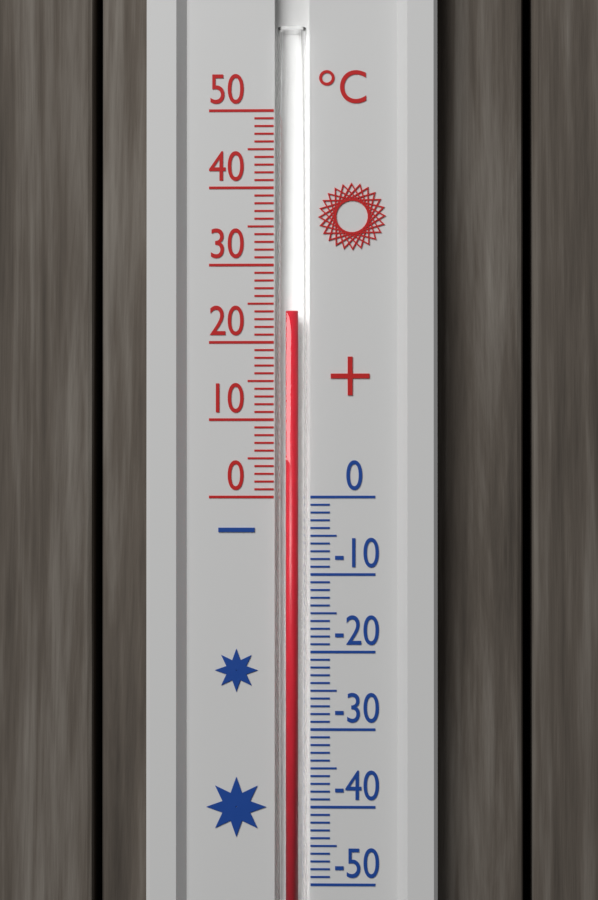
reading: 24 °C
